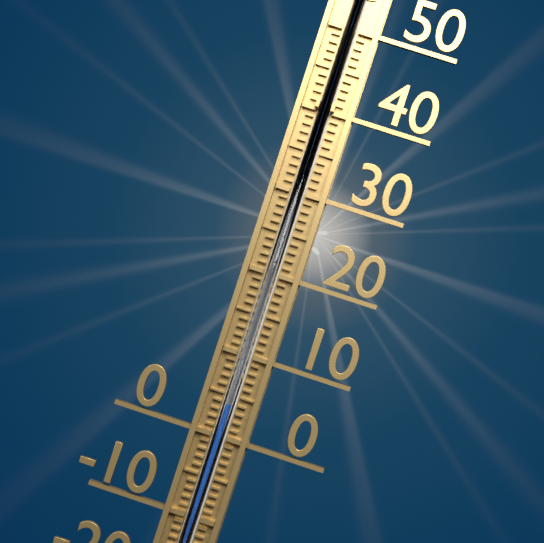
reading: 4 °C
